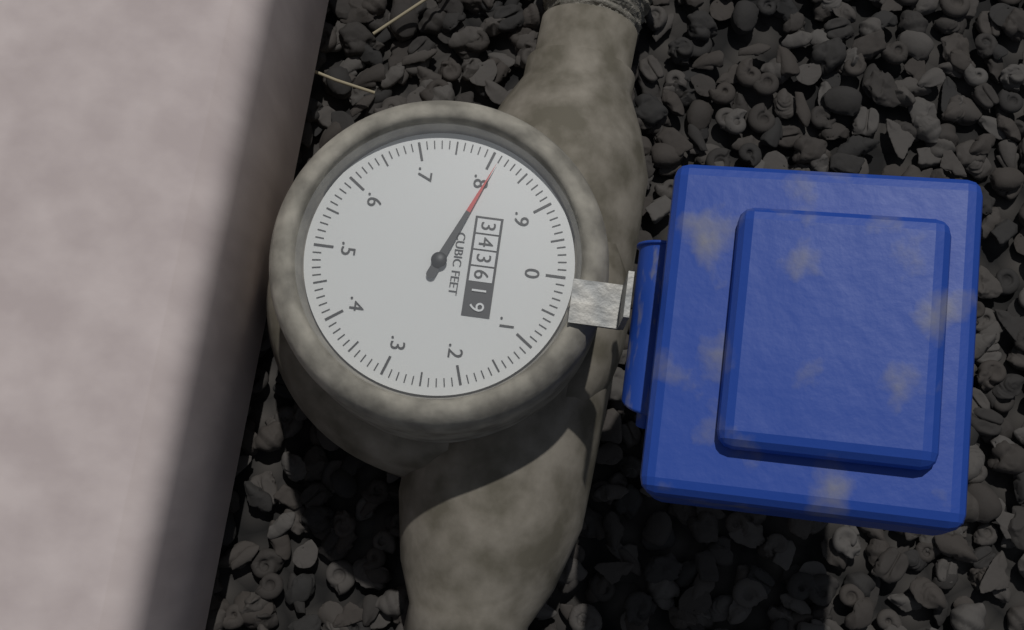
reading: 0.81 cubic feet
